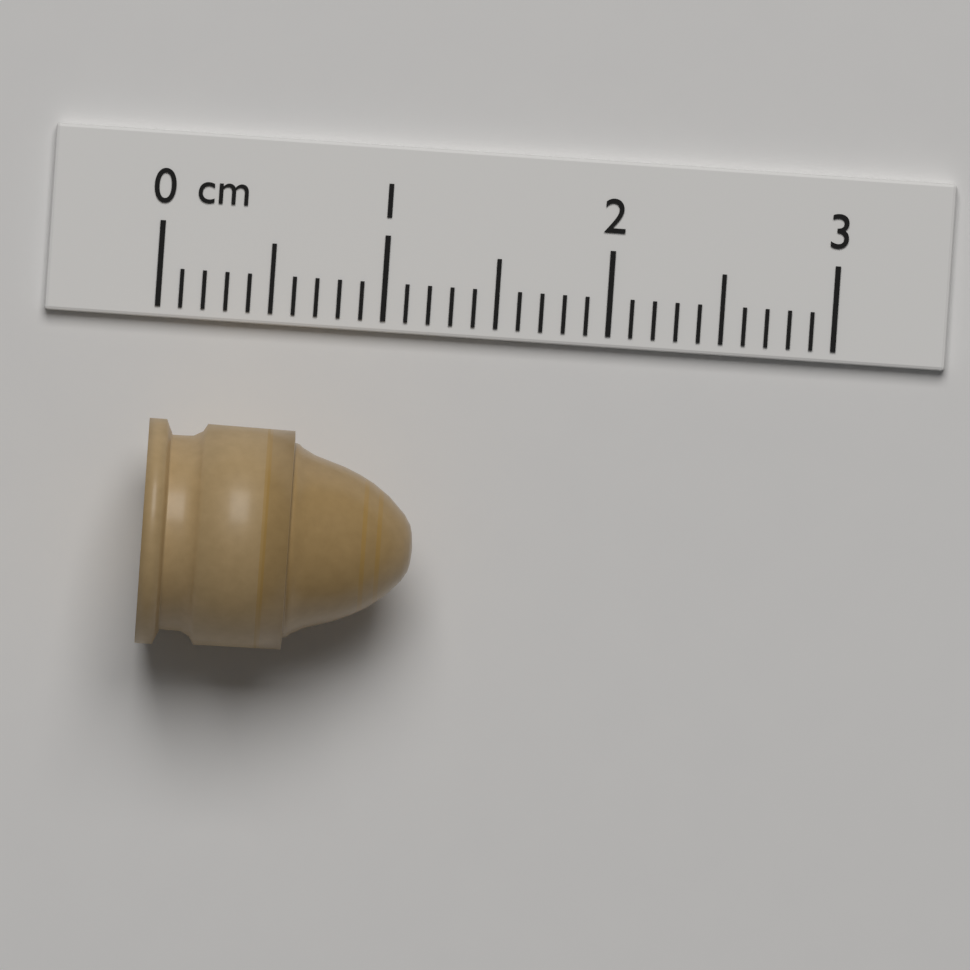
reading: 1.2 cm
